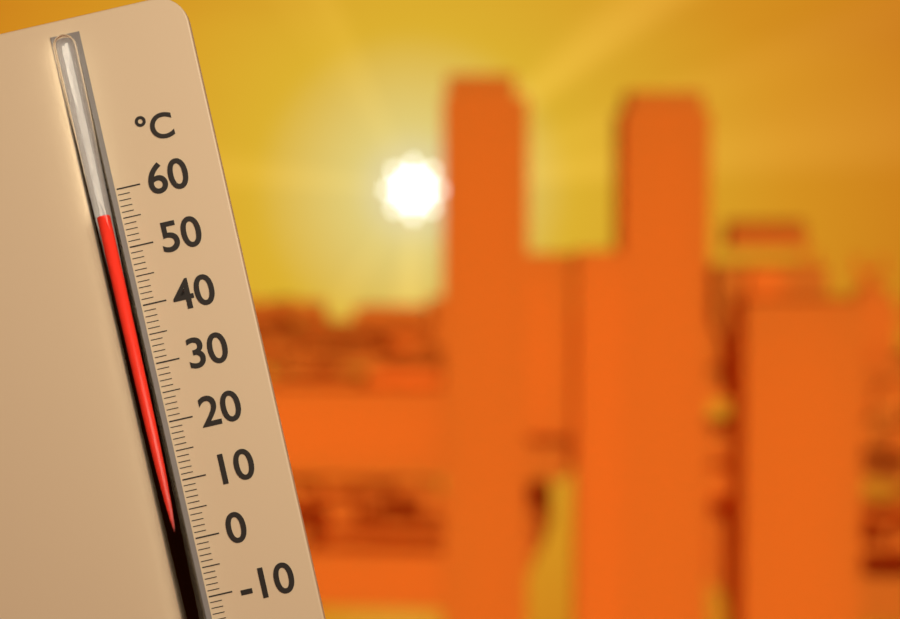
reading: 56 °C
